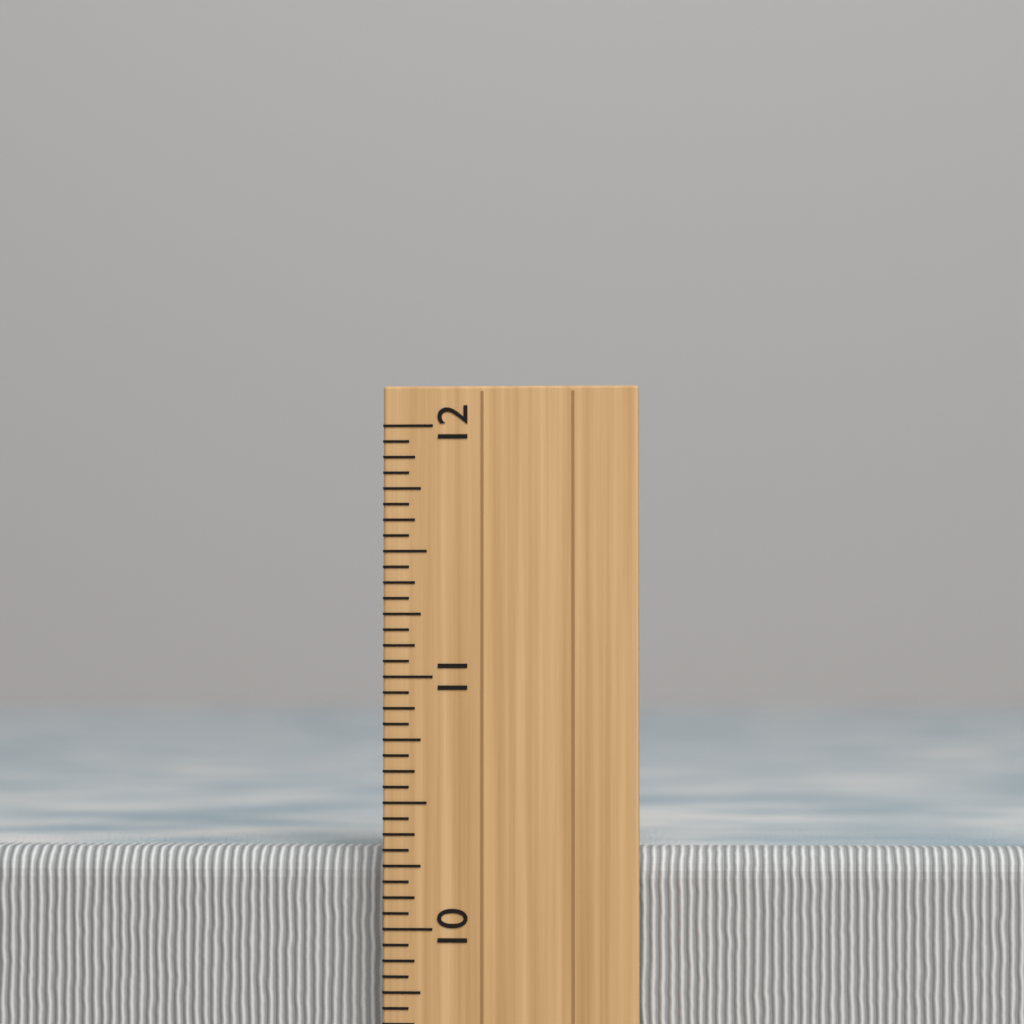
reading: 10.3125 inch
